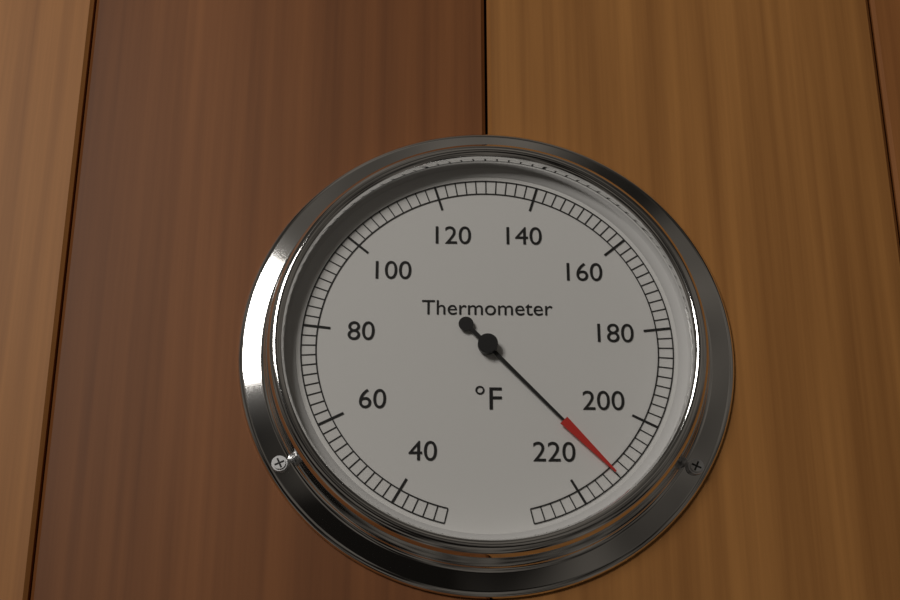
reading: 212 °F
